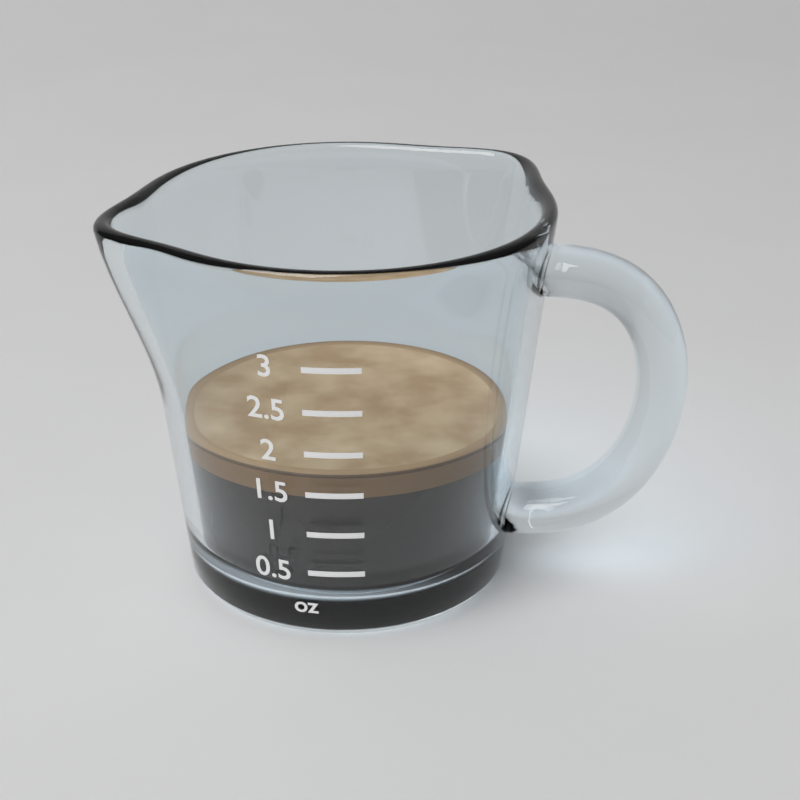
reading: 1.7 oz
